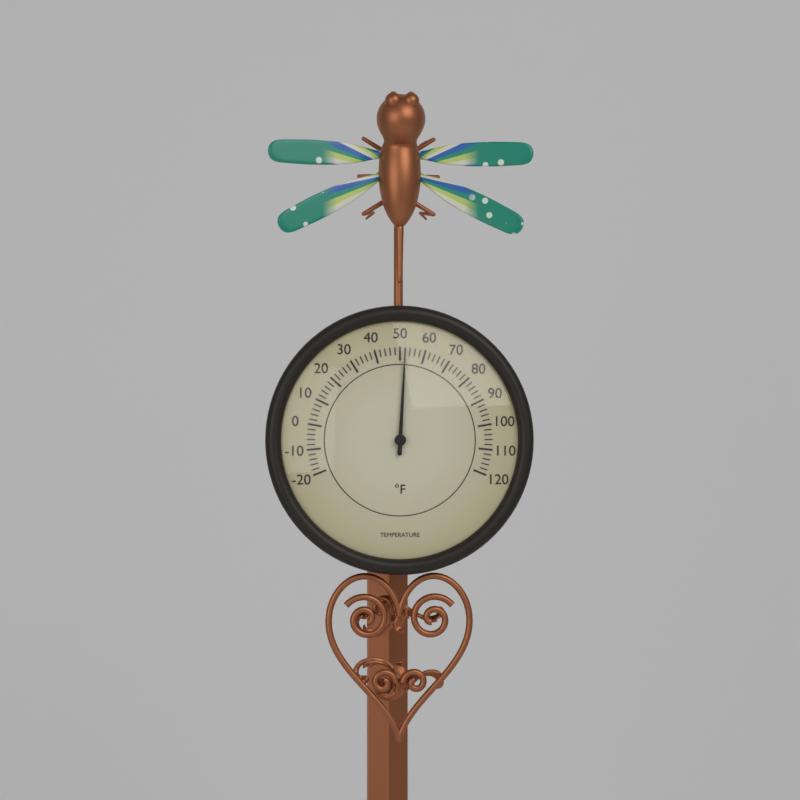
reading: 52 °F
